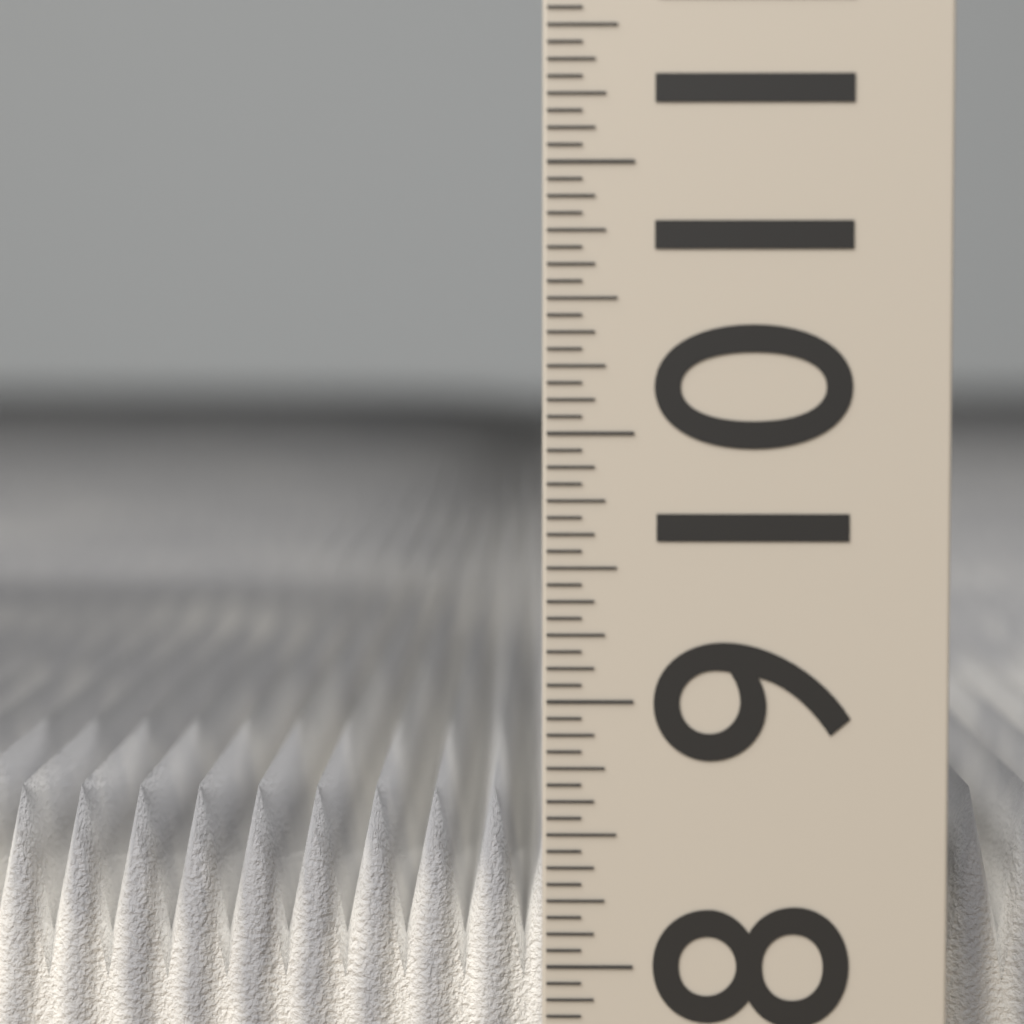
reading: 8.5625 (no unit)
